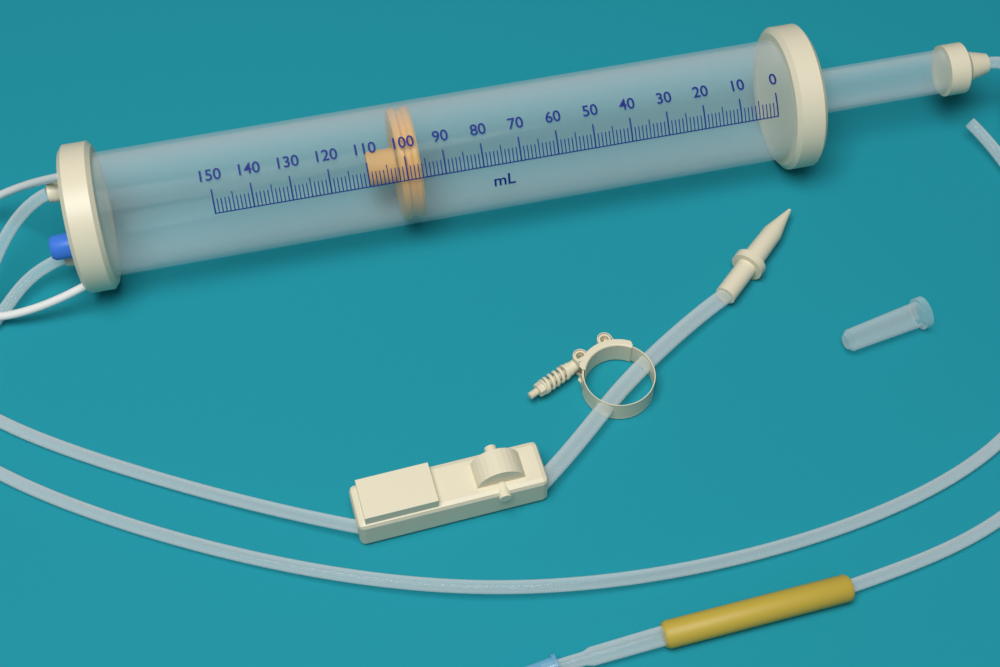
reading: 96 ml
